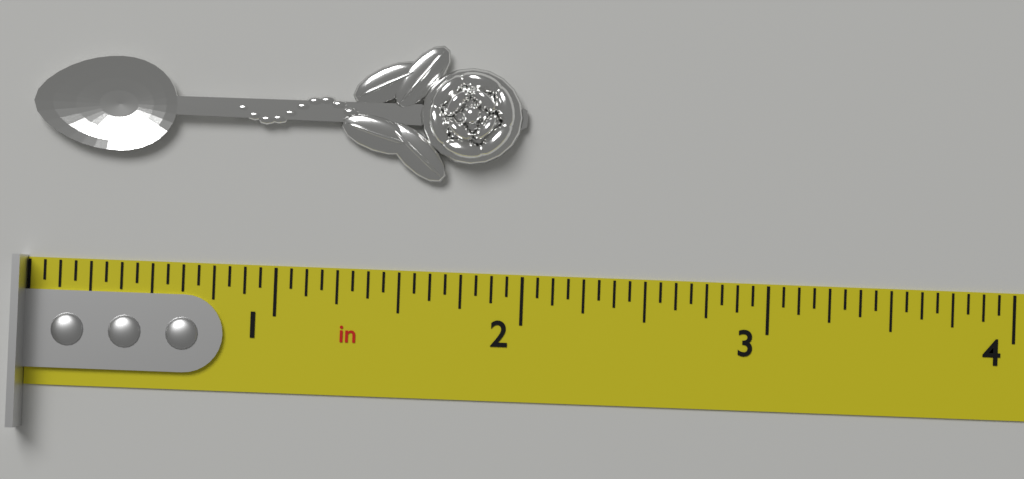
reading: 2.0000 in
